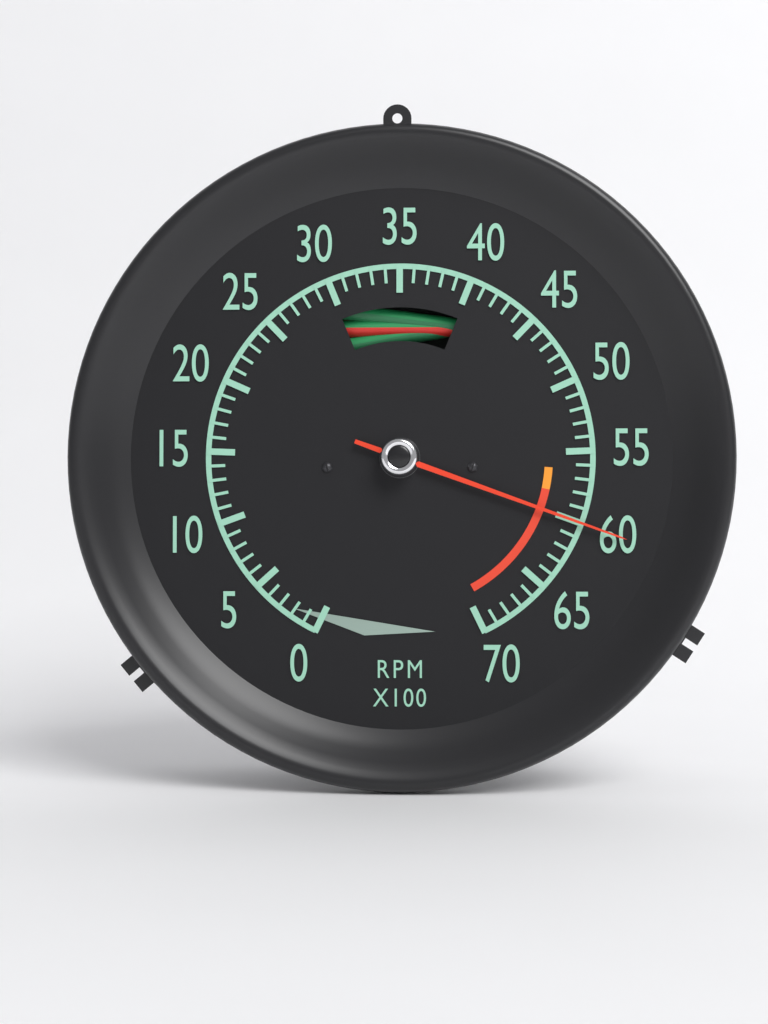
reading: 60 RPM x100
